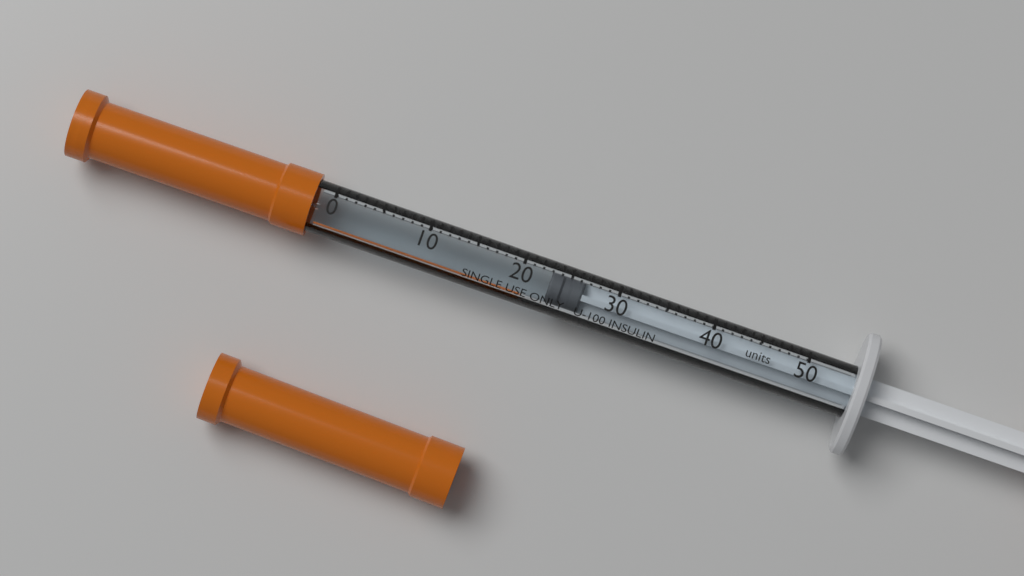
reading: 23 units
